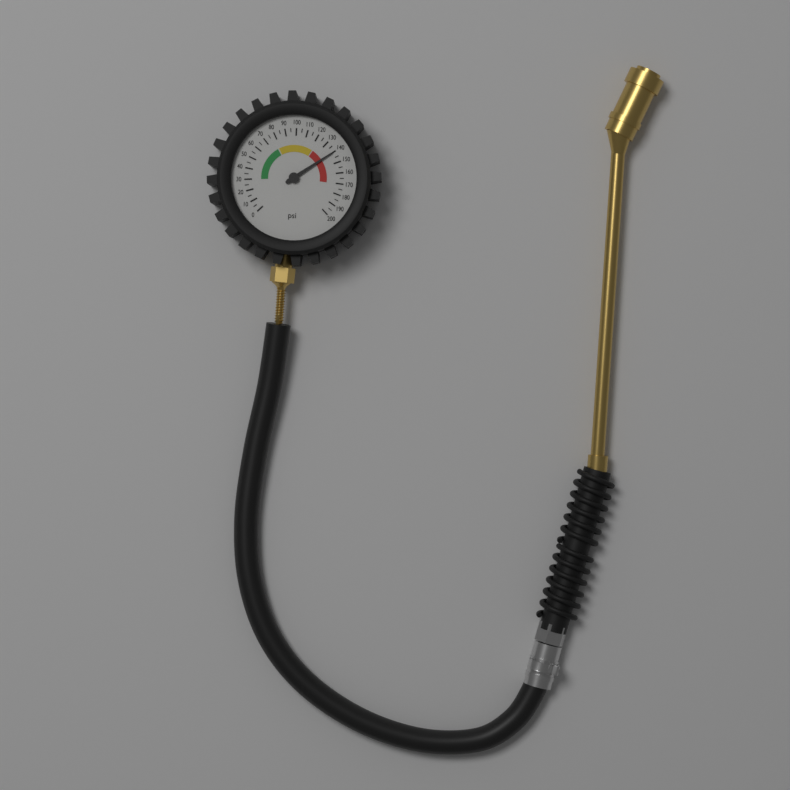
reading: 140 psi
